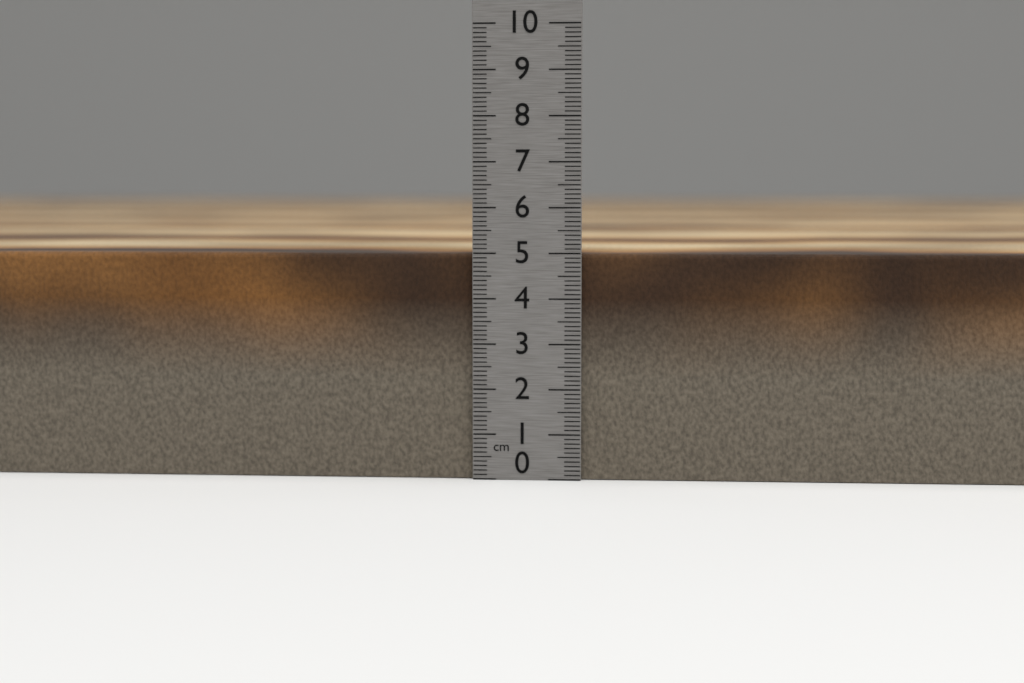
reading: 5.0 cm
